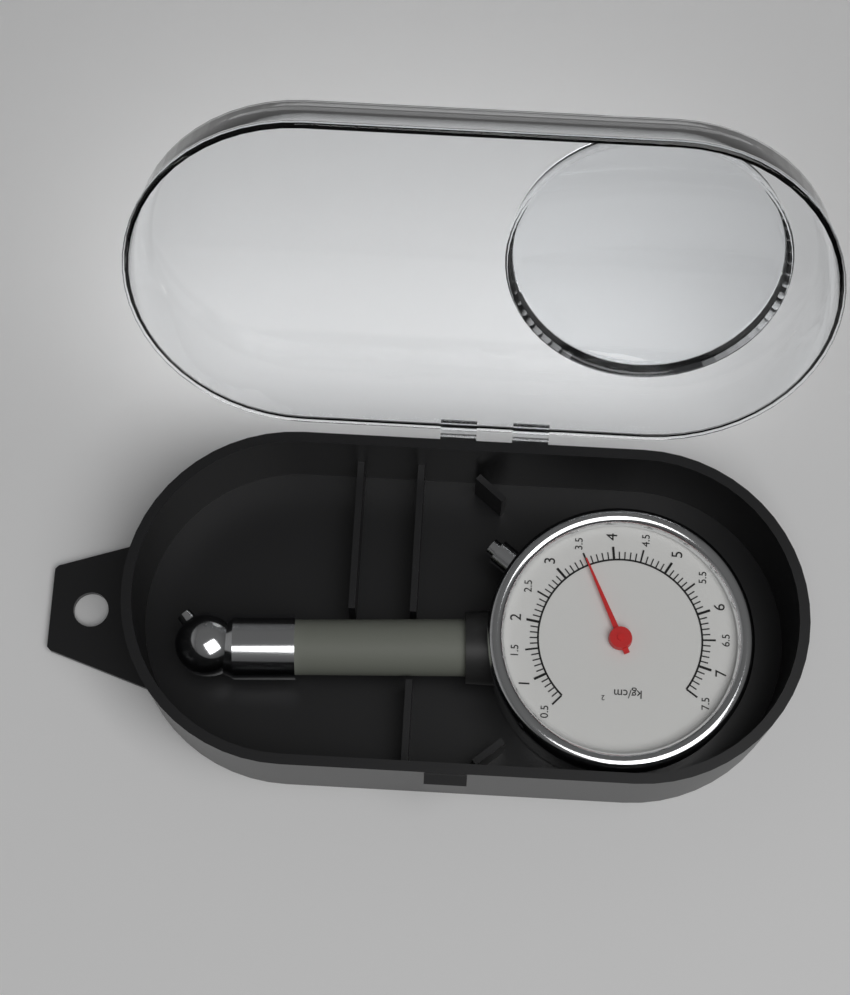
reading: 3.5 kg/cm²
